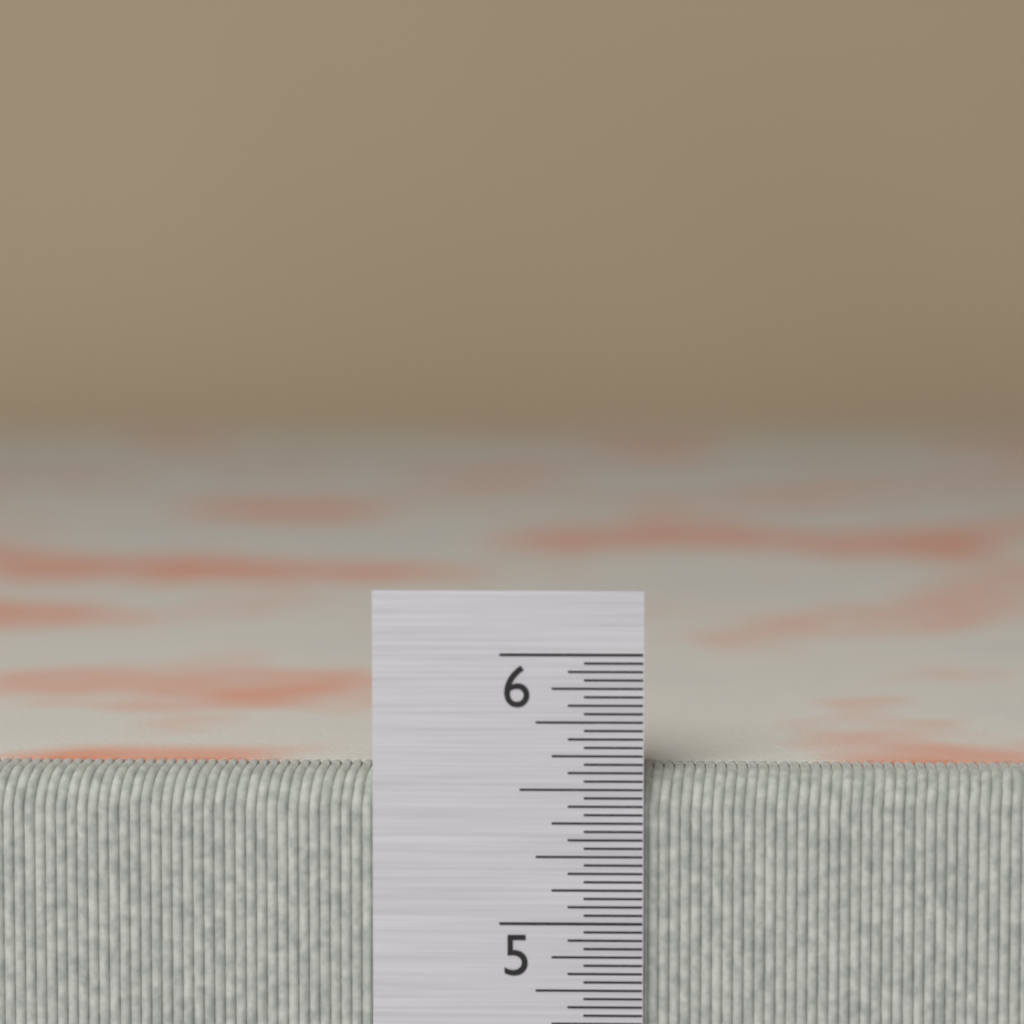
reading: 5.56250 in
